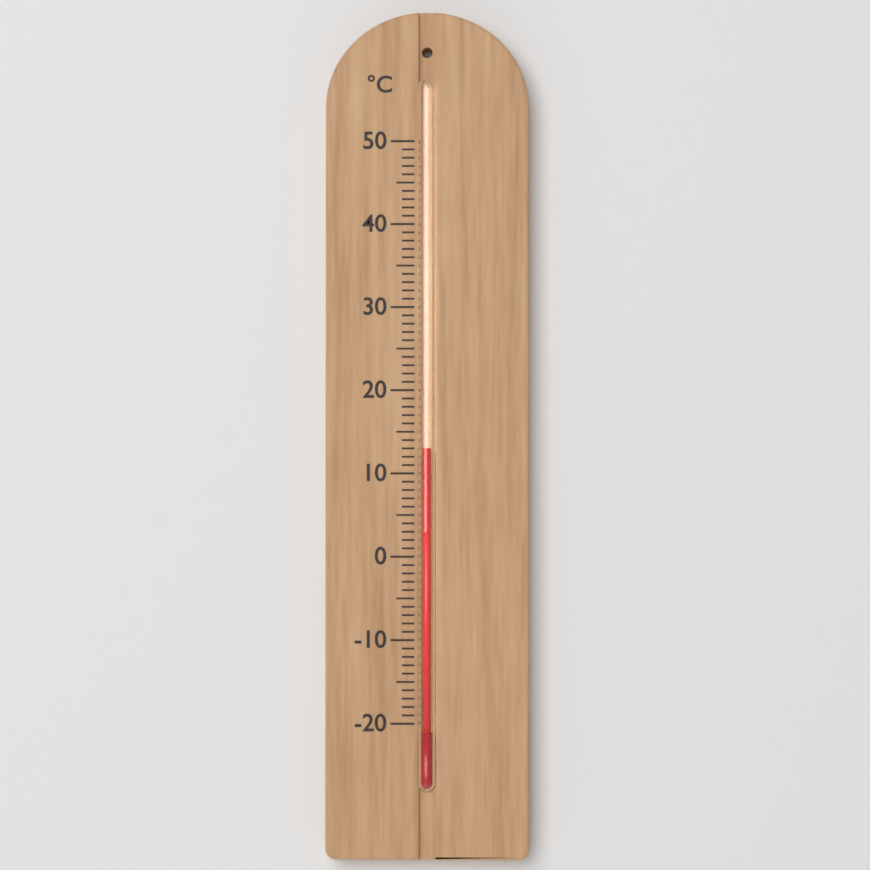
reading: 13 °C
